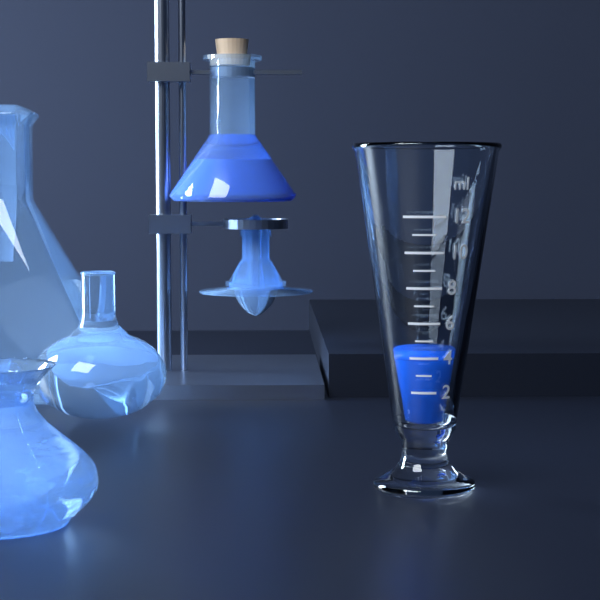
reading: 4 ml
